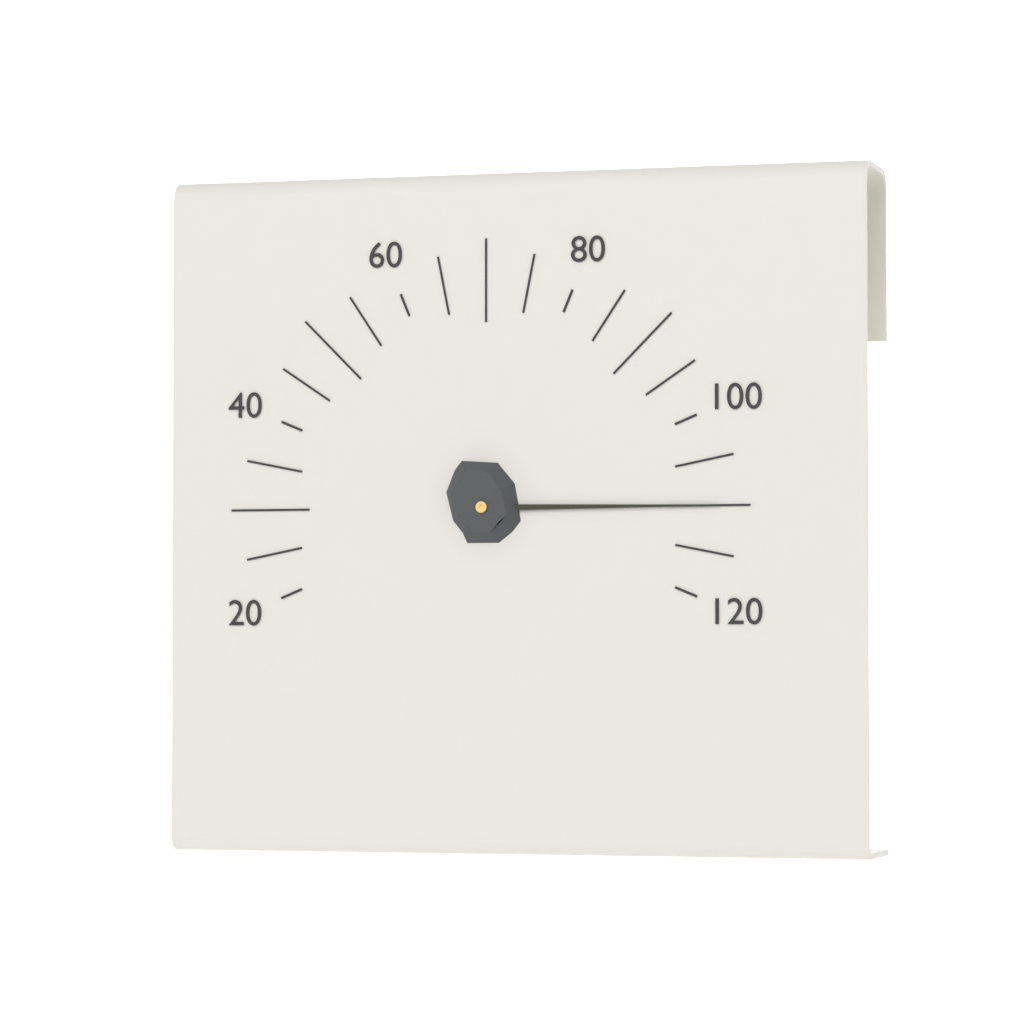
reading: 110 (no unit)
